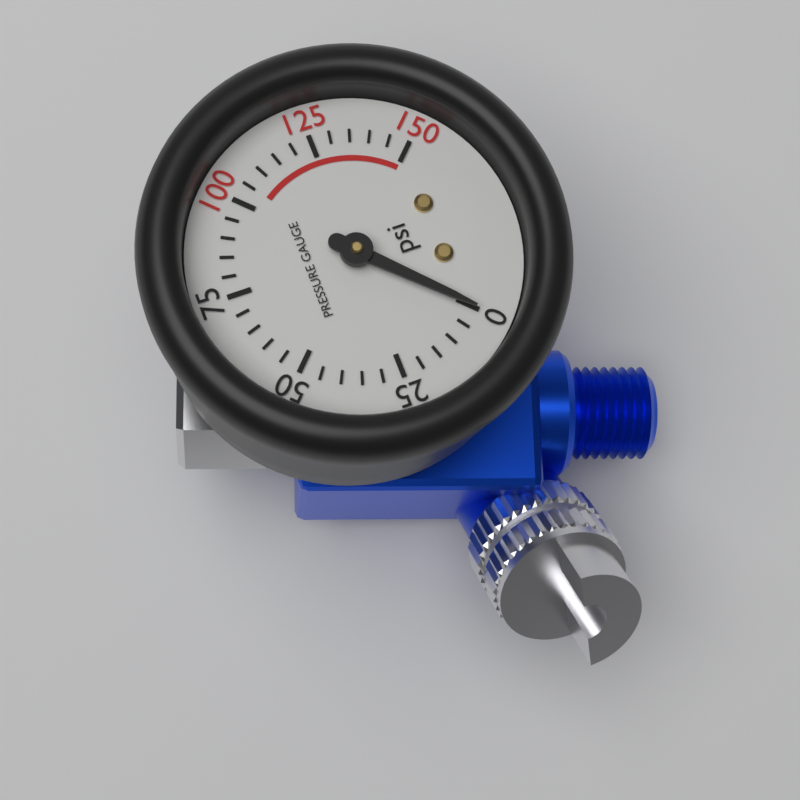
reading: 0 psi
